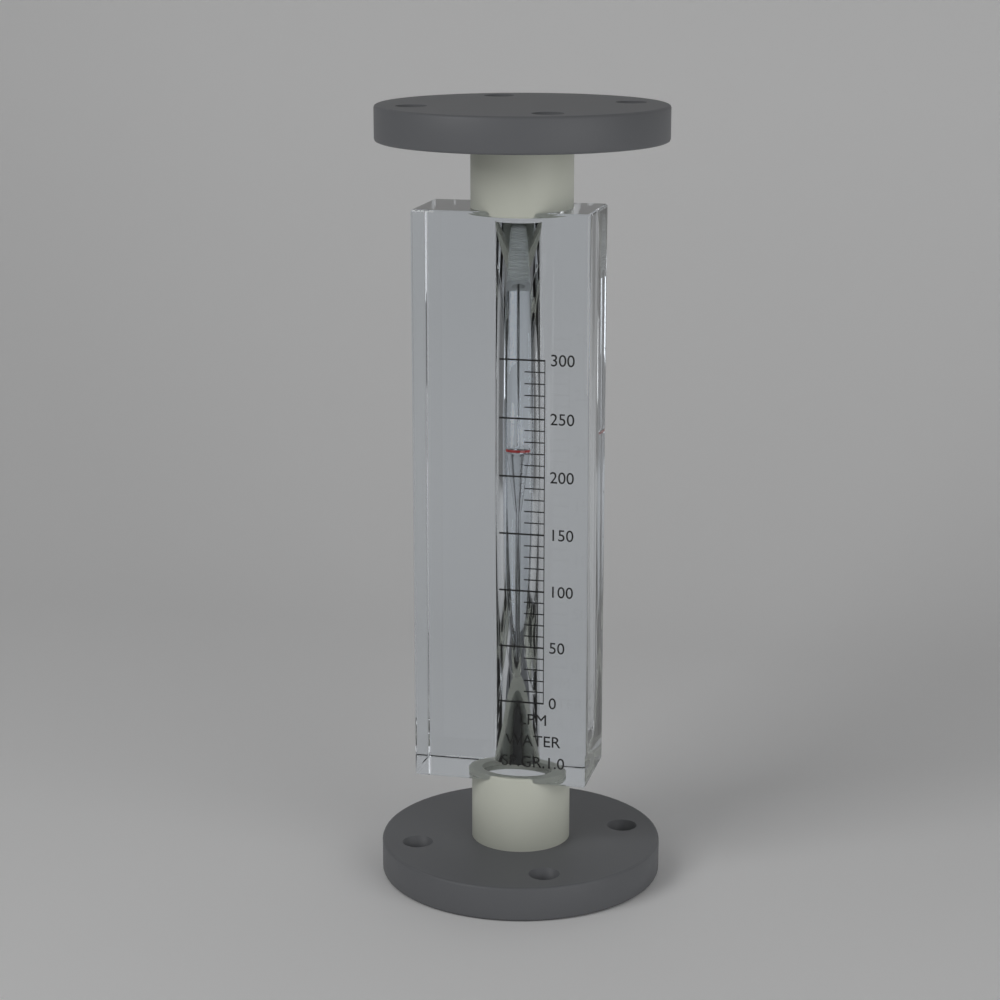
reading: 220 LPM
